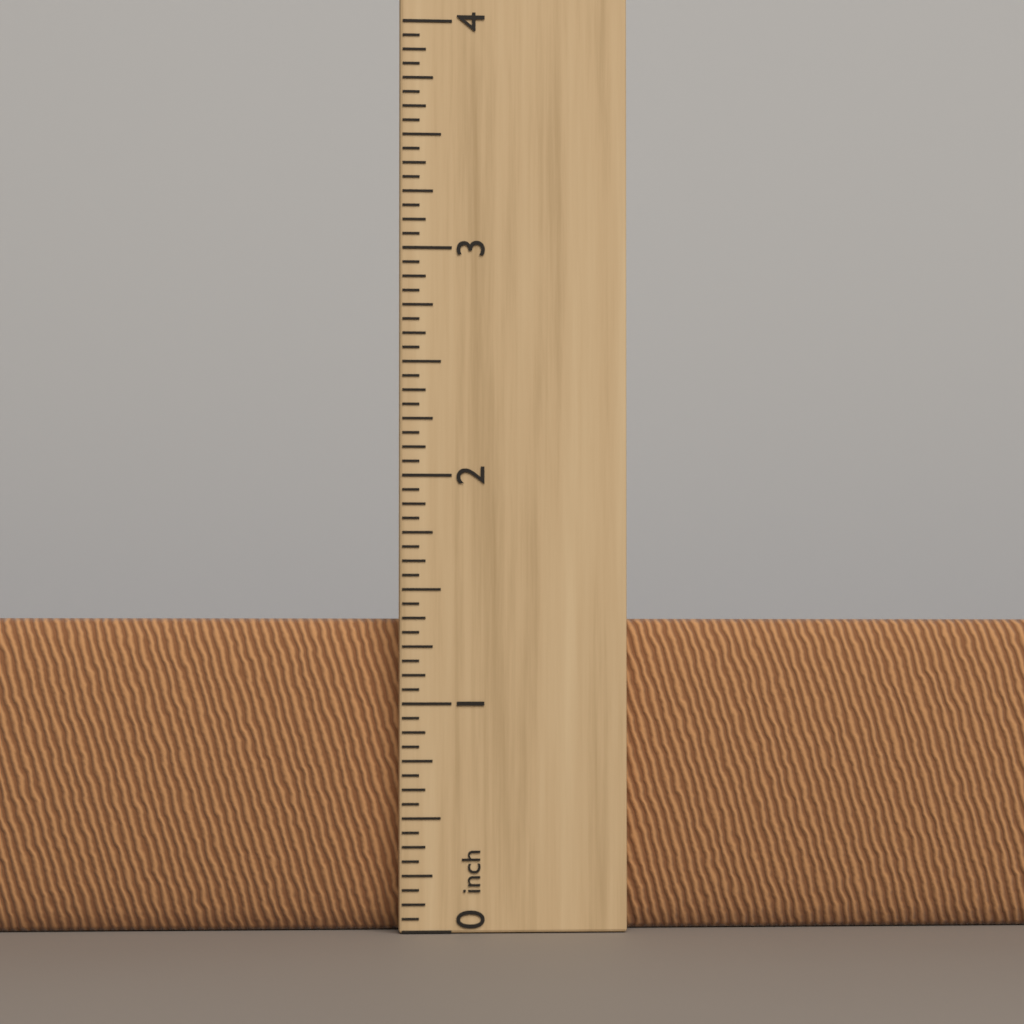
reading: 1.3750 inch
